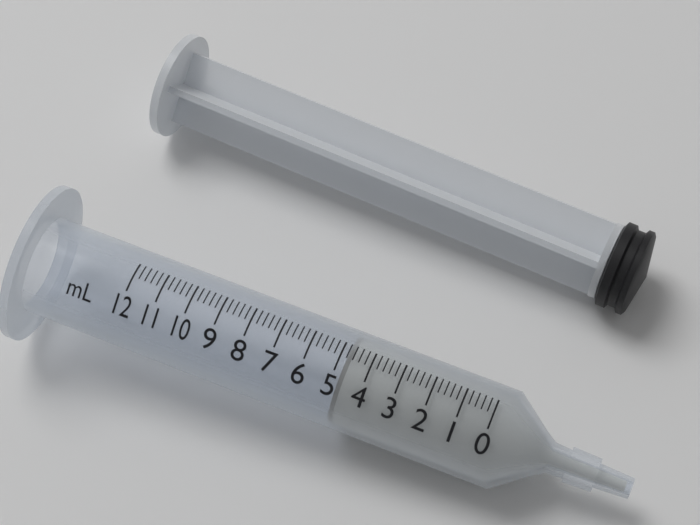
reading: 4.8 ml
